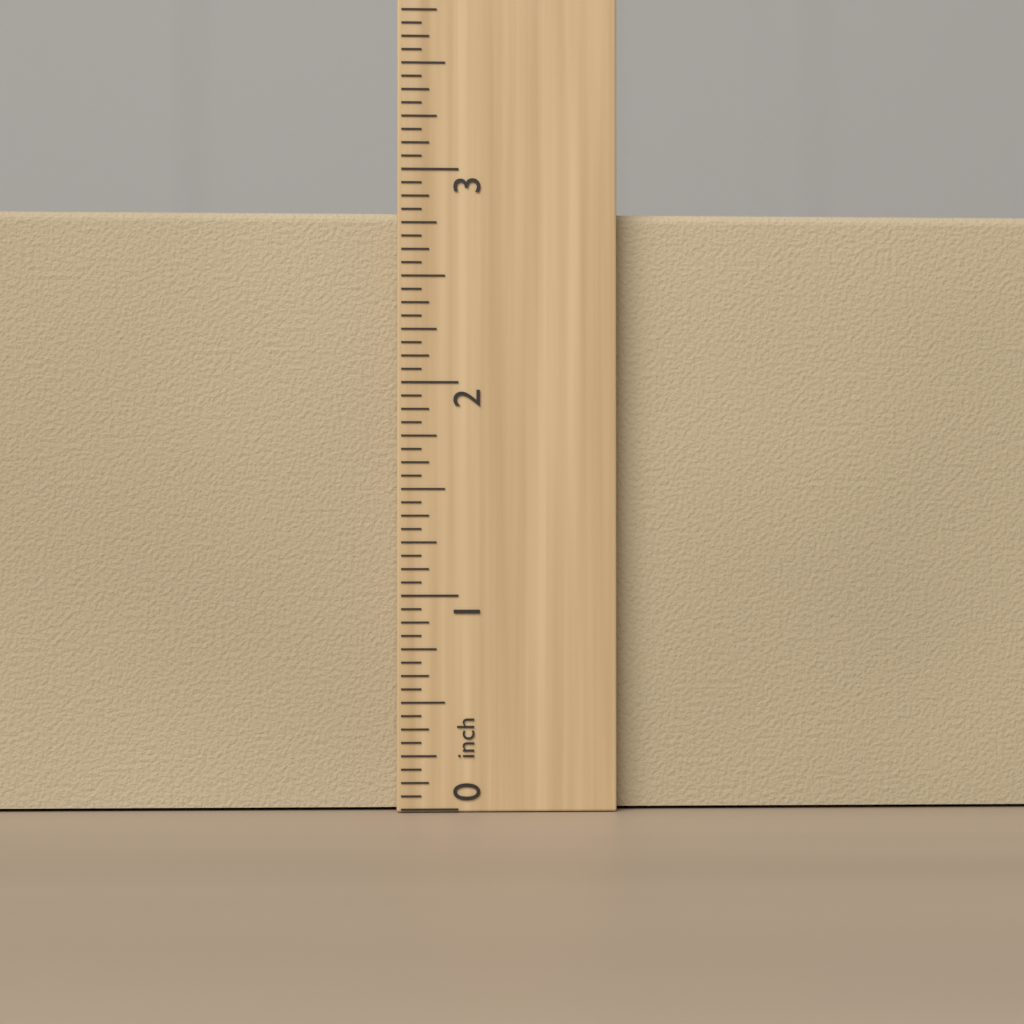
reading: 2.8125 inch
